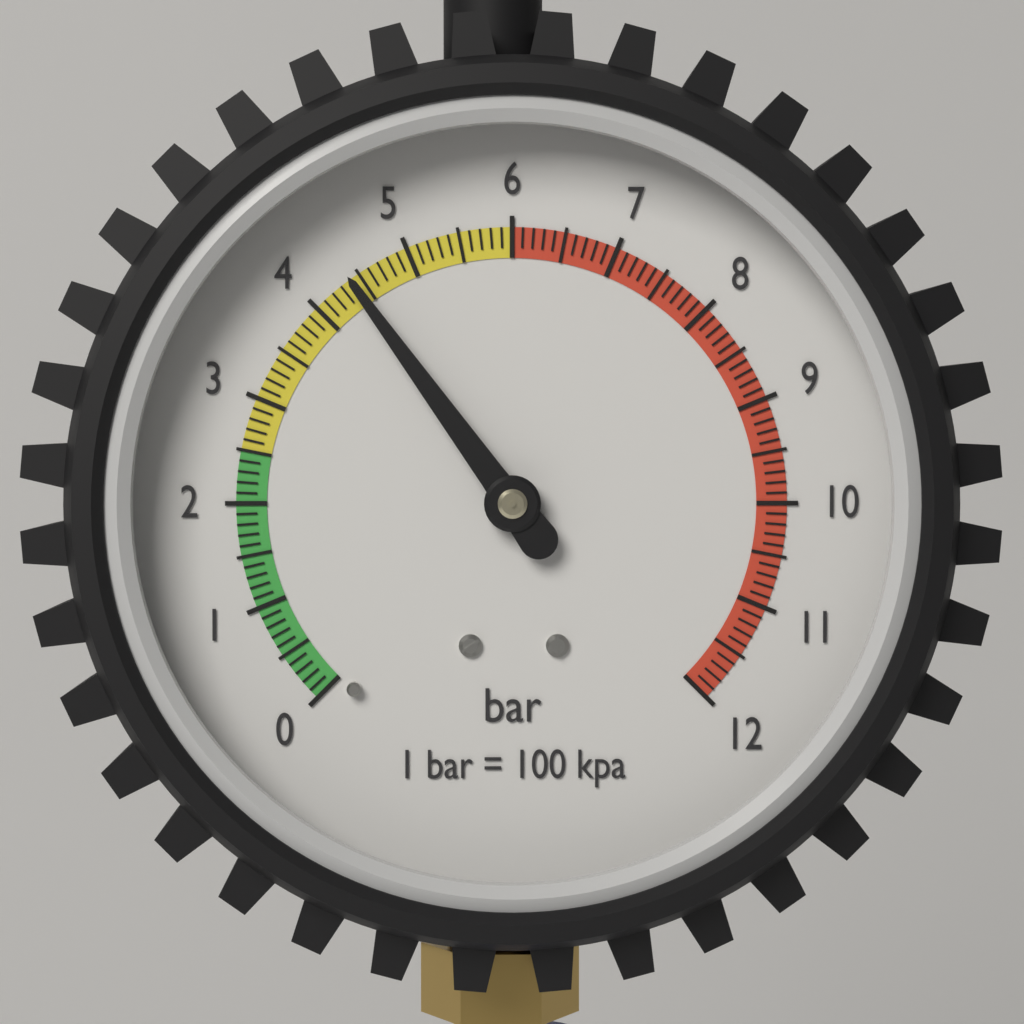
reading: 4.4 bar
